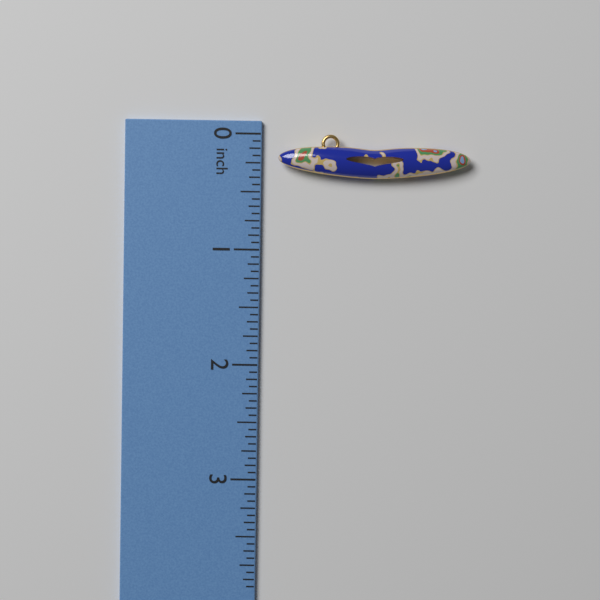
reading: 0.3750 in
